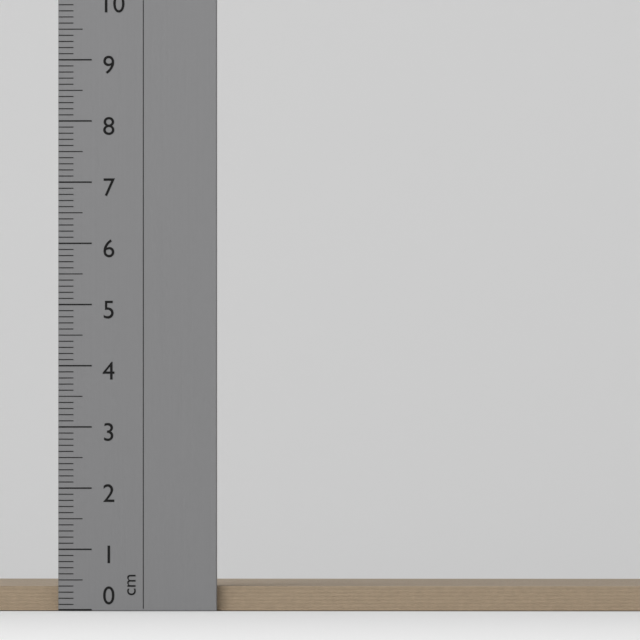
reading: 0.4 cm
